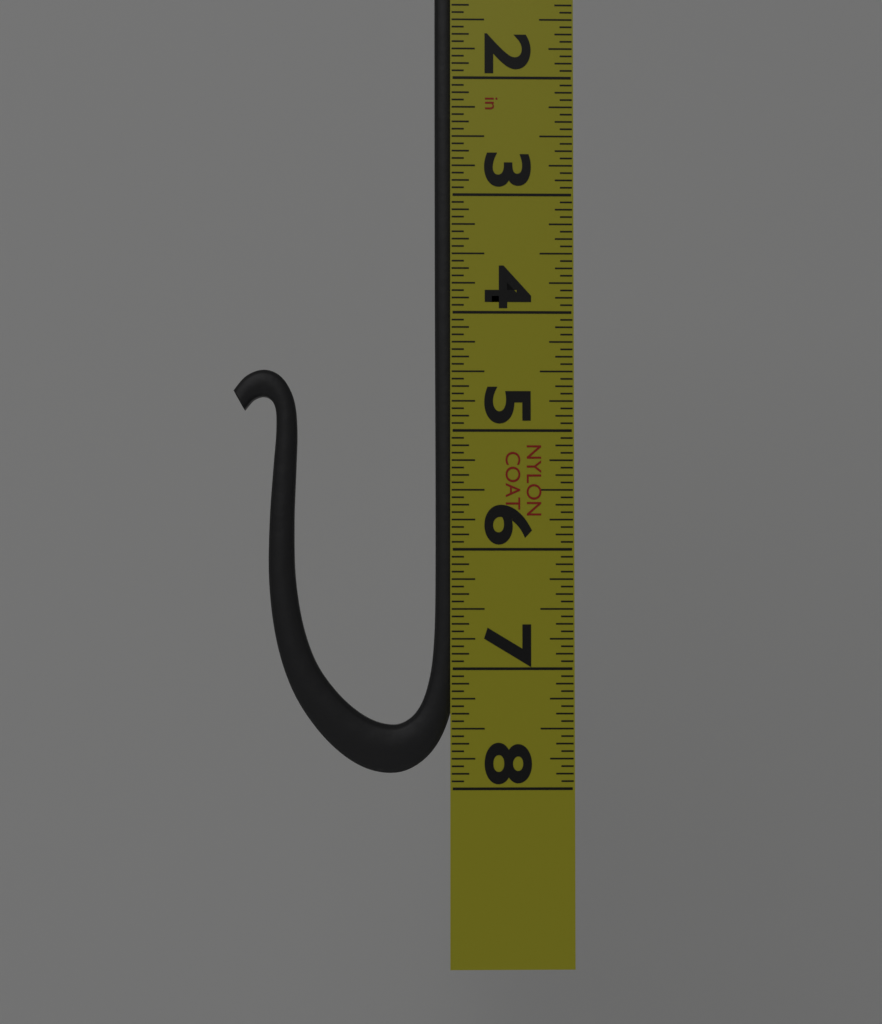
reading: 7.8750 in
